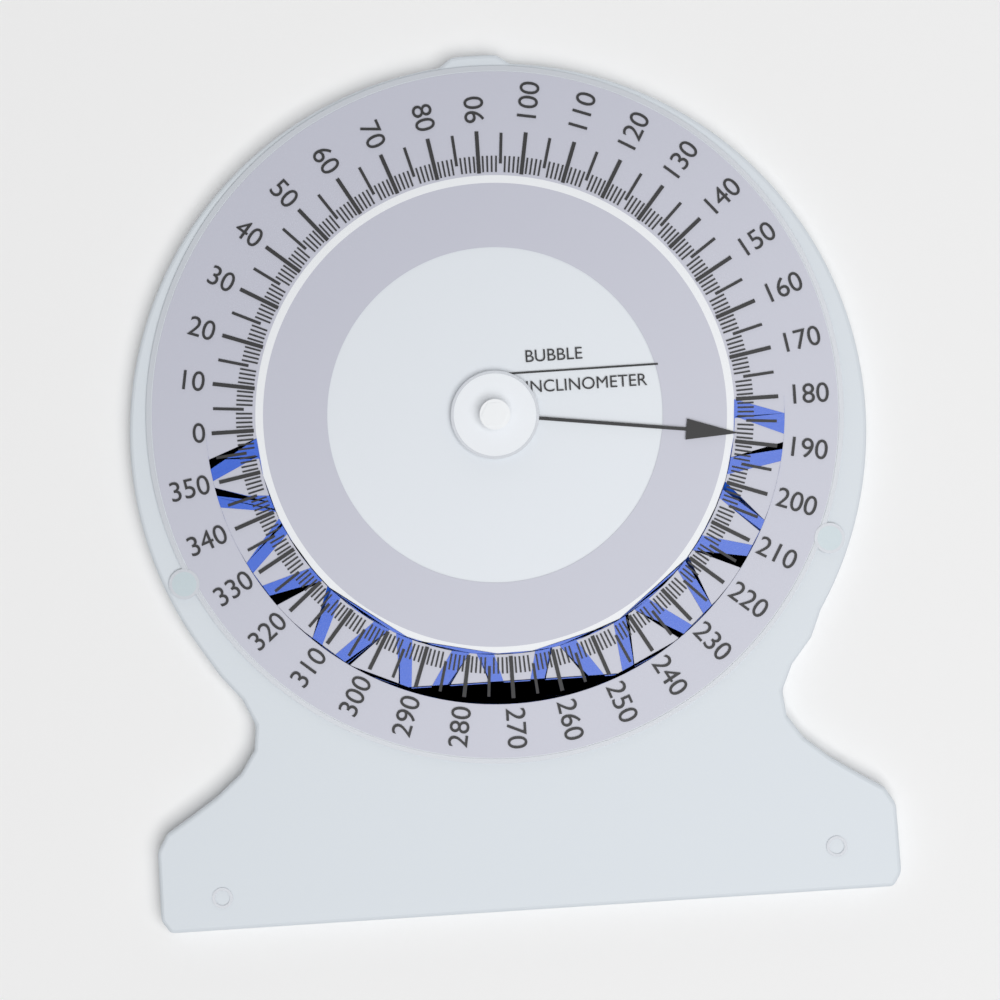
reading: 188 (no unit)
